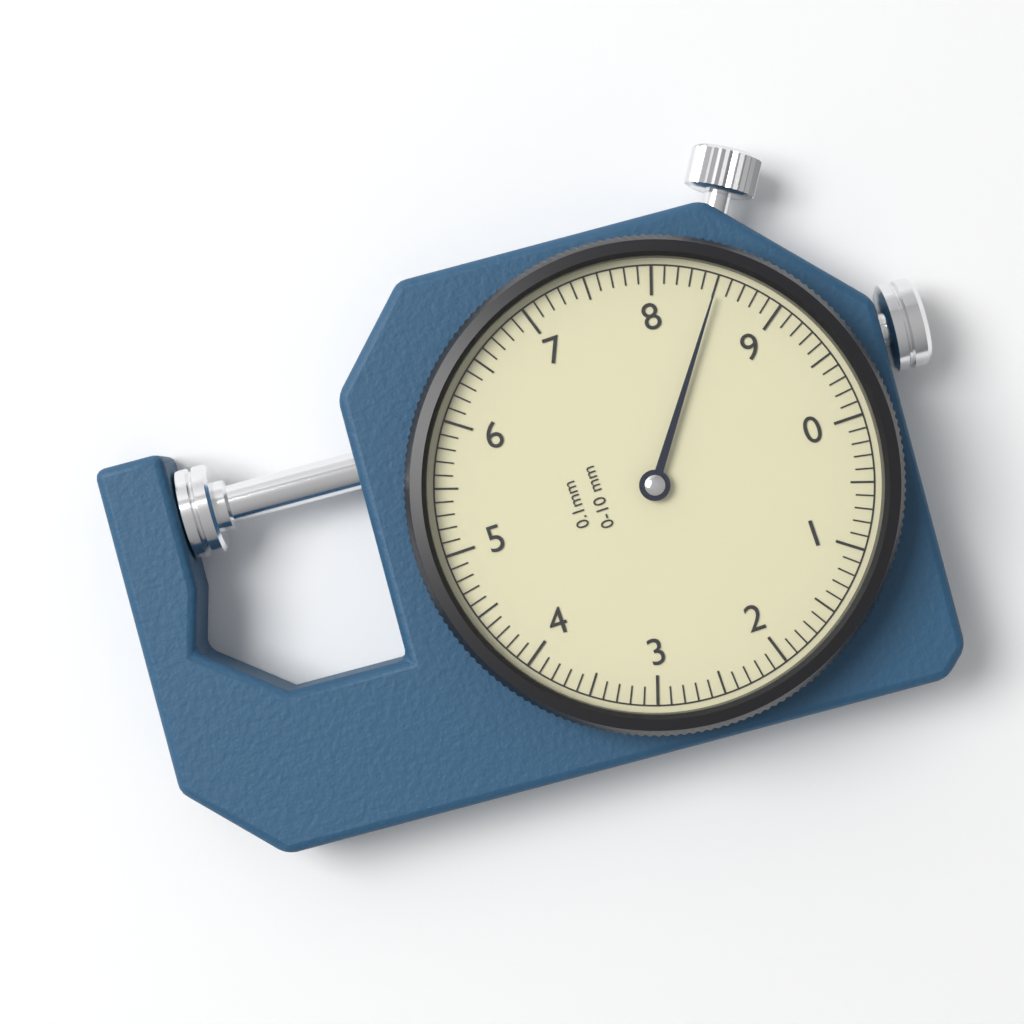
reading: 8.5 mm
